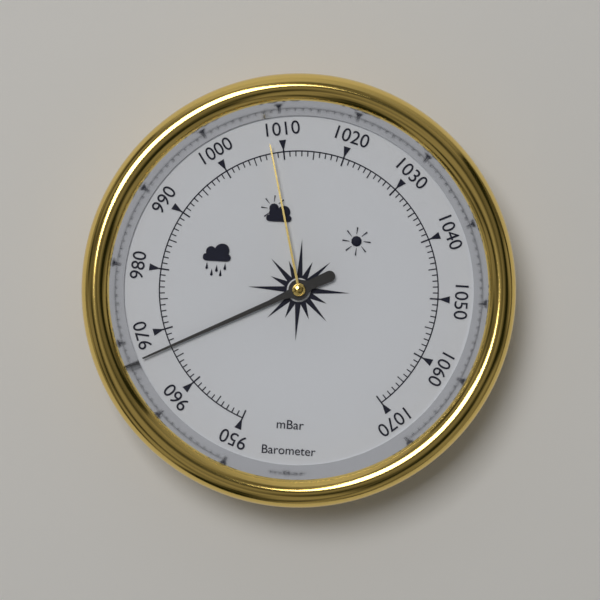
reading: 967 mbar
